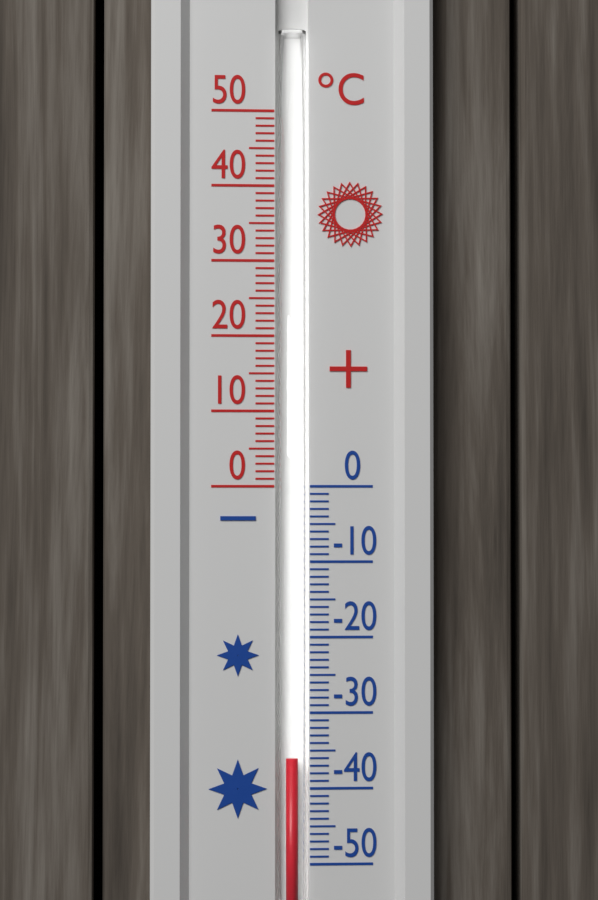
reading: -36 °C
